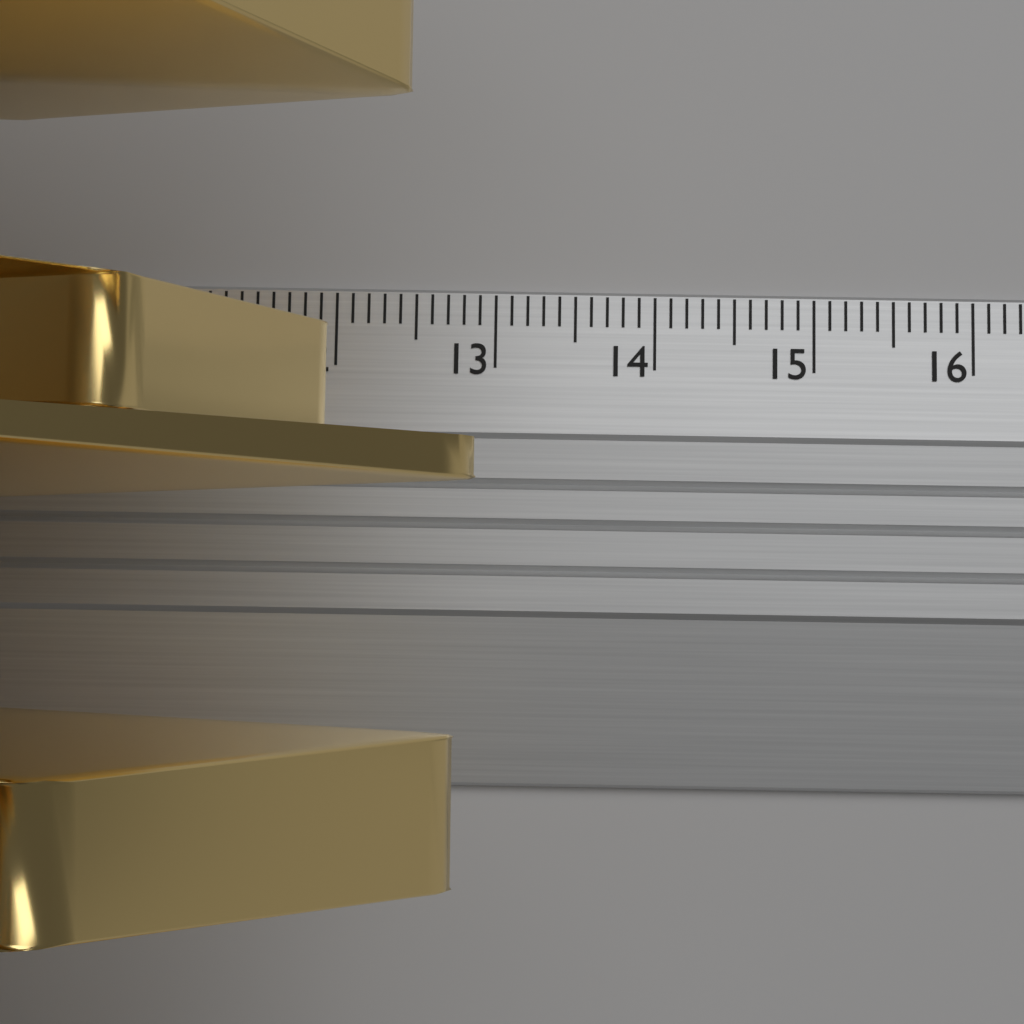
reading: 13.0 cm
